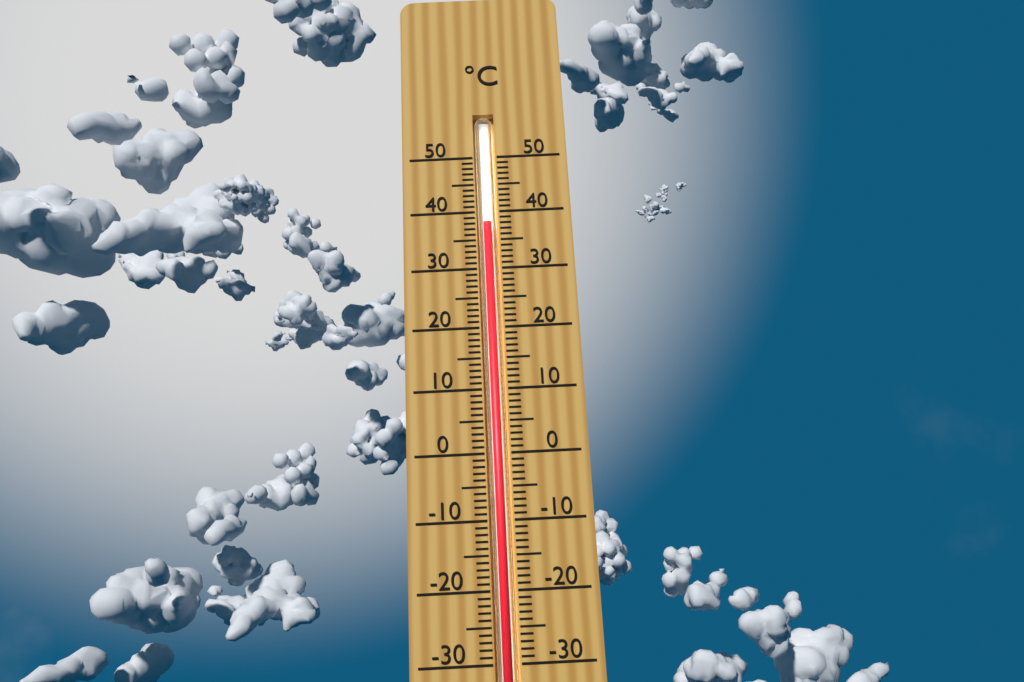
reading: 38 °C
